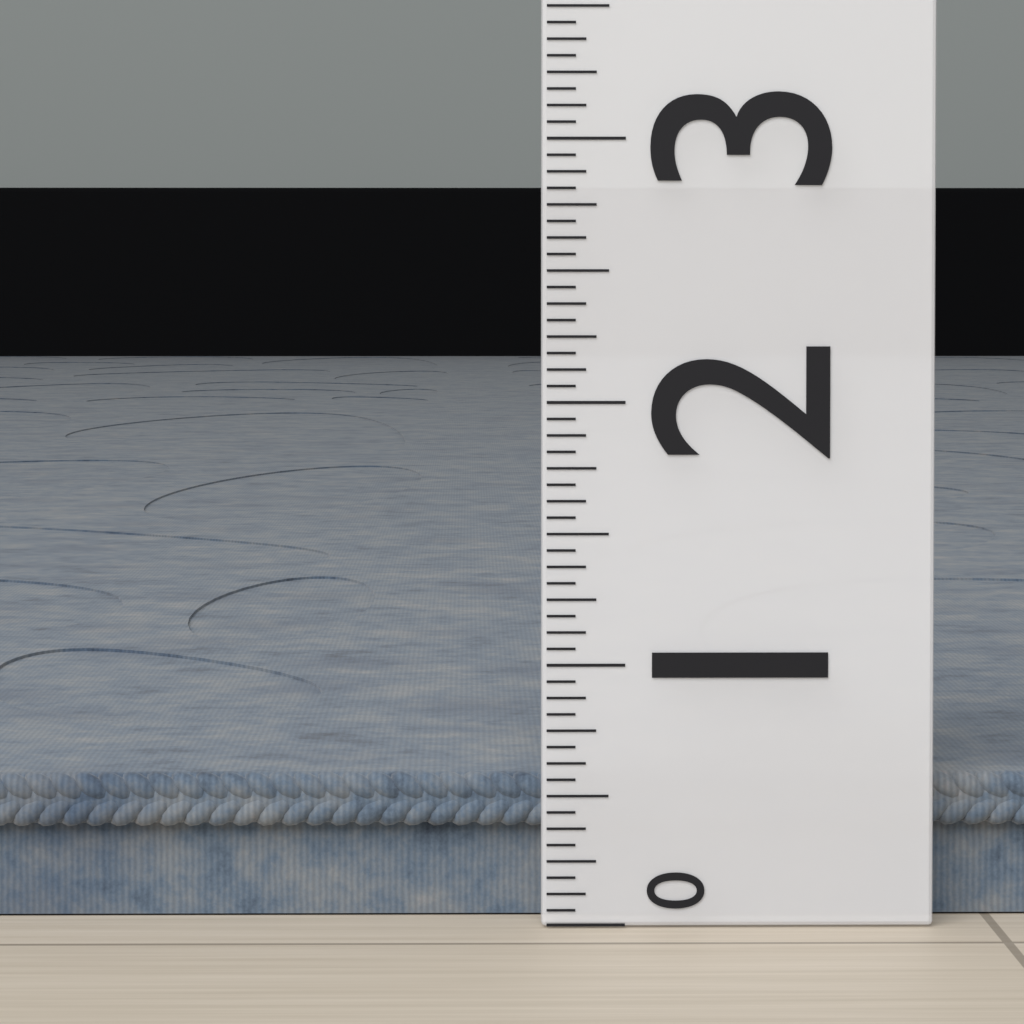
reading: 0.5625 (no unit)
